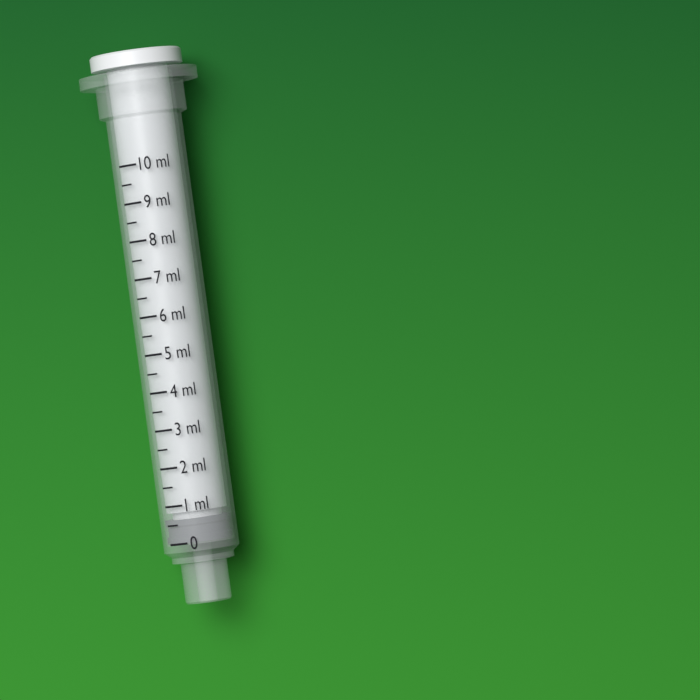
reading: 0.0 ml
